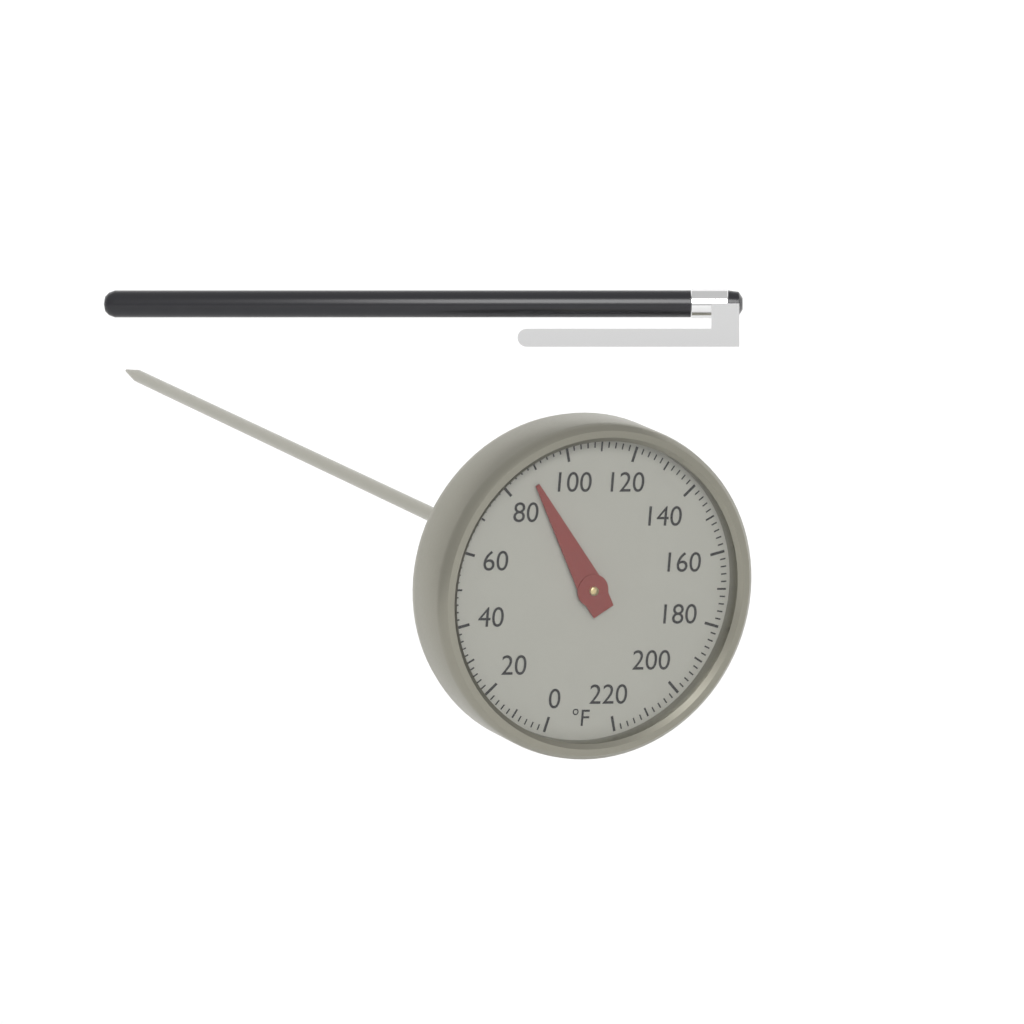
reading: 88 °F
